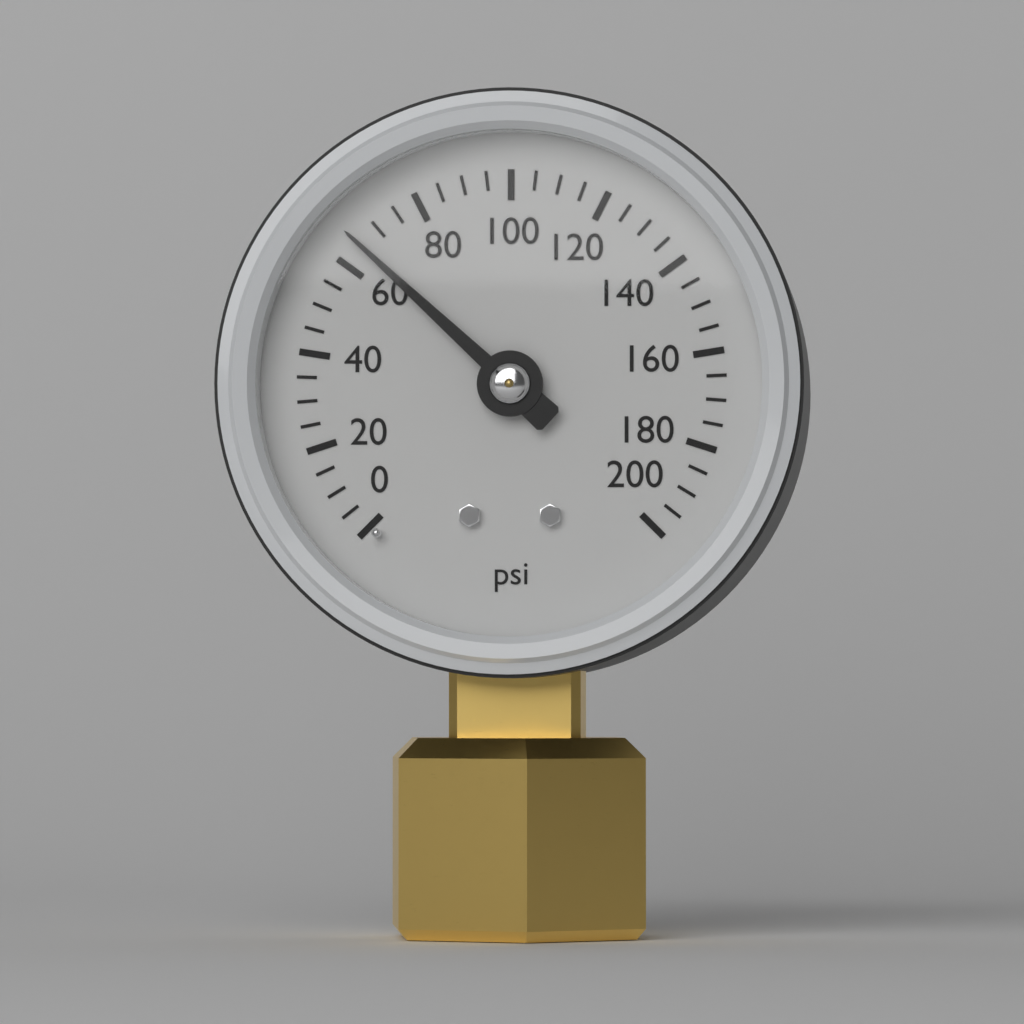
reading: 65 psi
